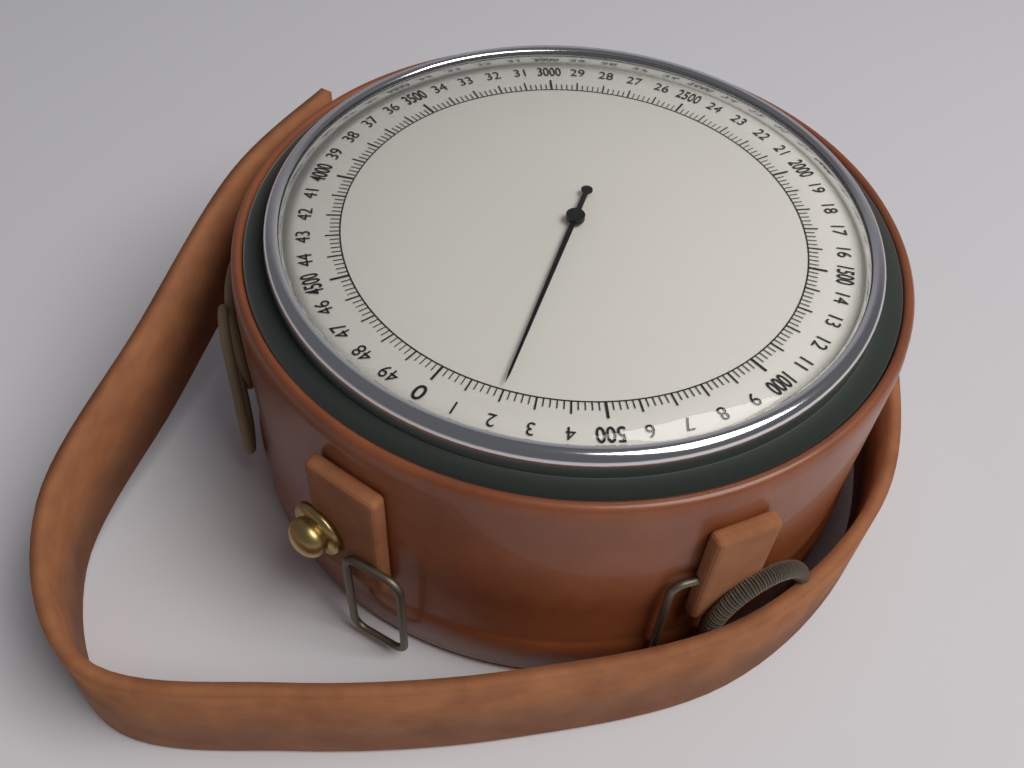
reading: 200 (no unit)
